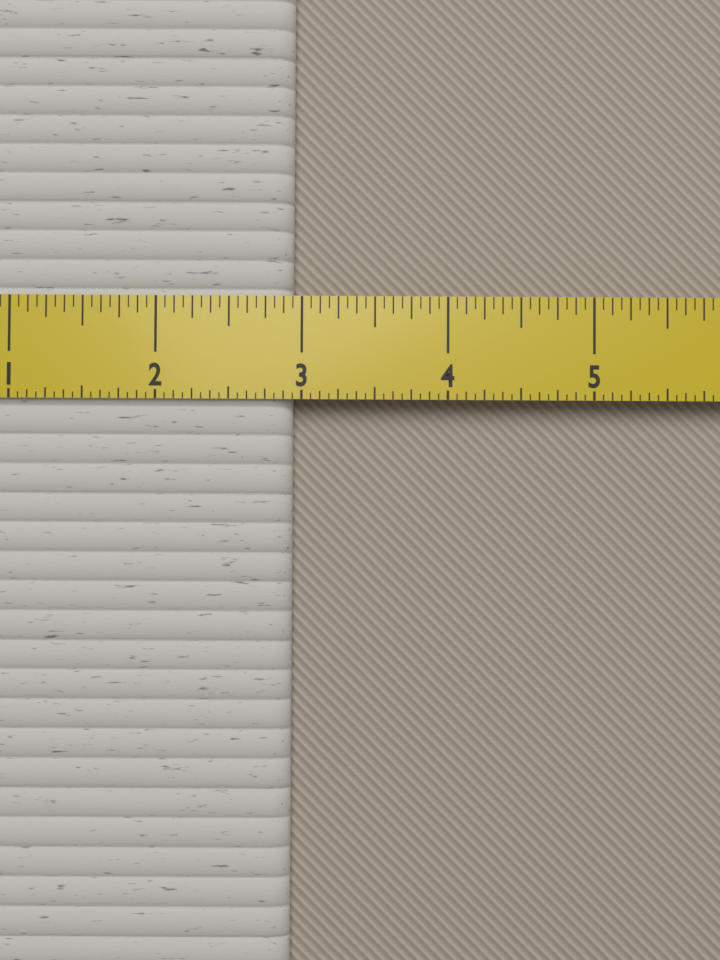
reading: 2.9375 in
